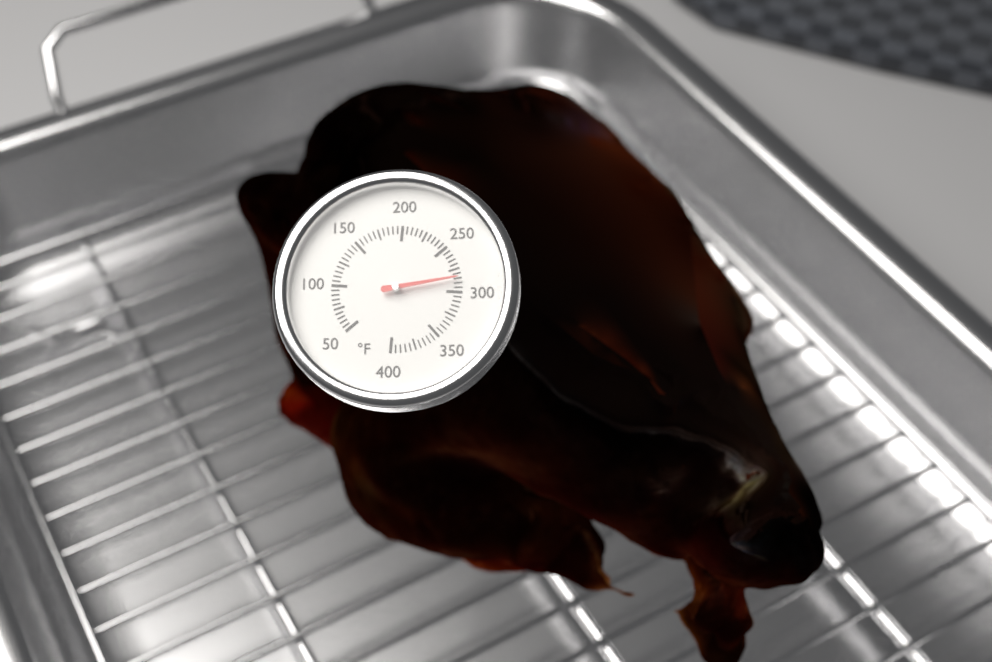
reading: 285 °F
